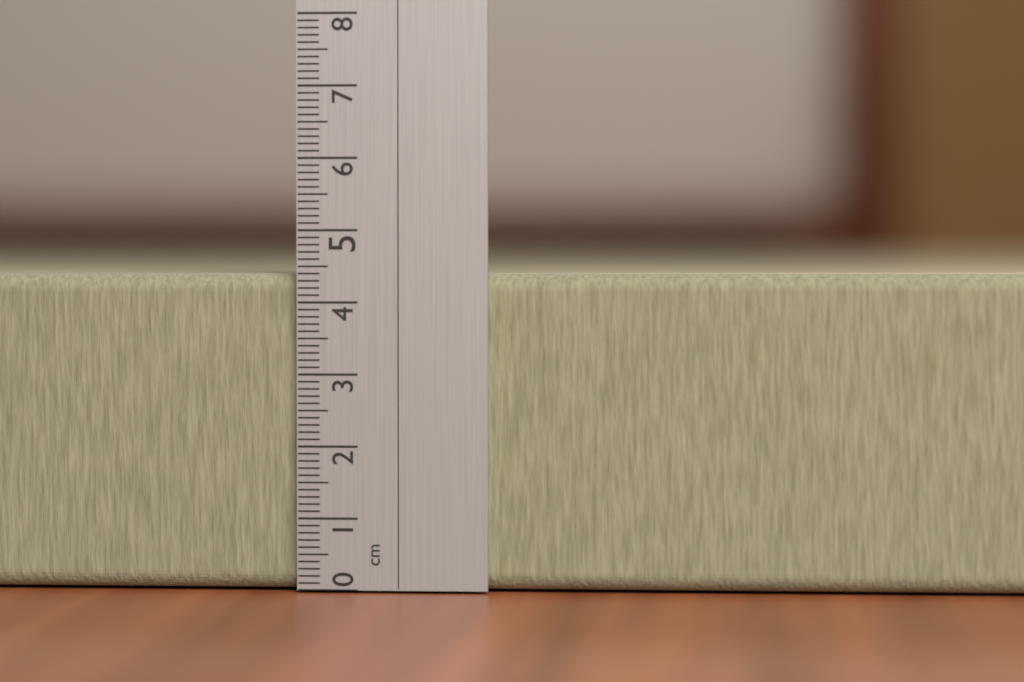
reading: 4.4 cm
